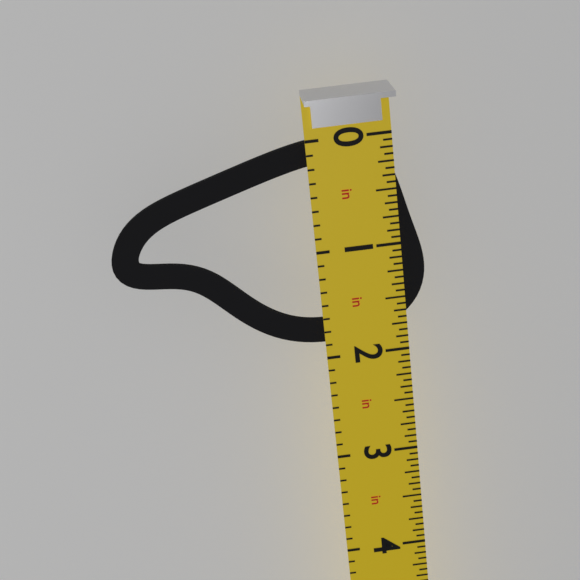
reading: 1.8750 in
